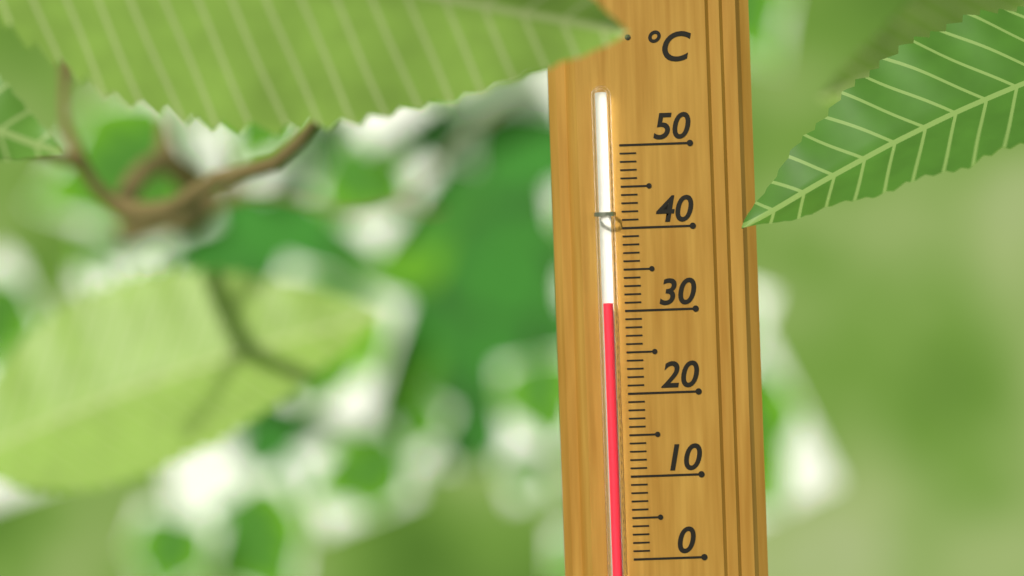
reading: 31 °C
